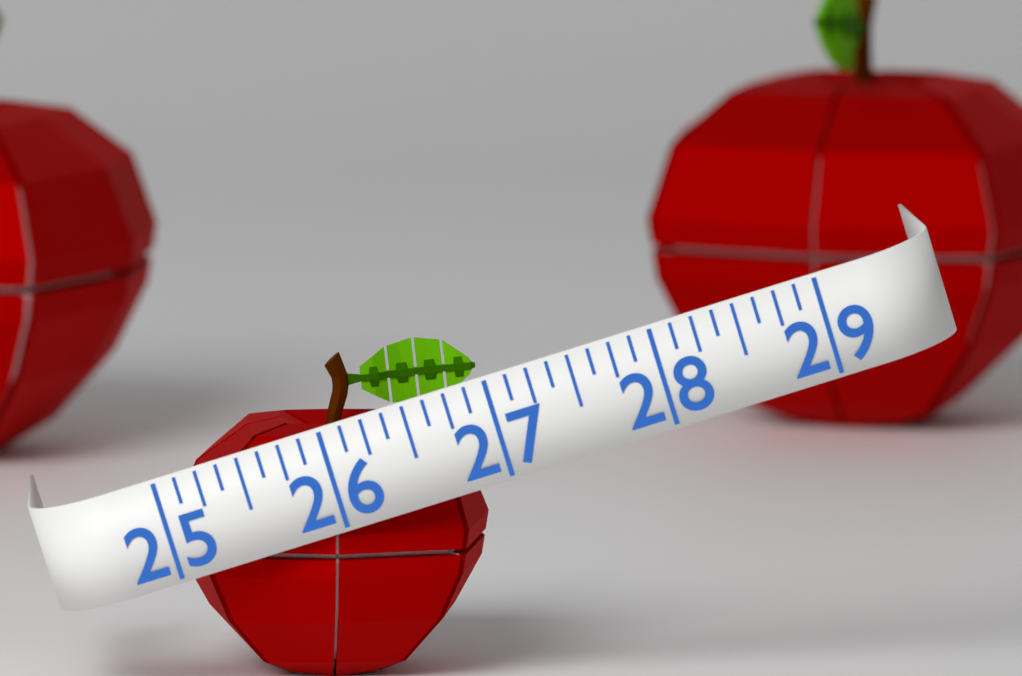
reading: 27.000 (no unit)
